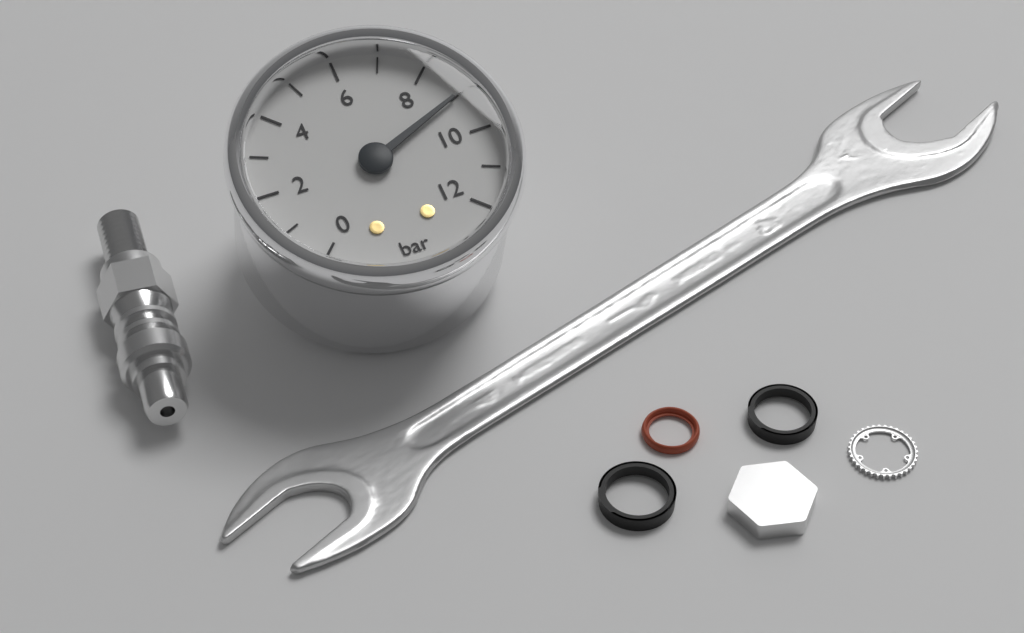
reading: 9 bar
